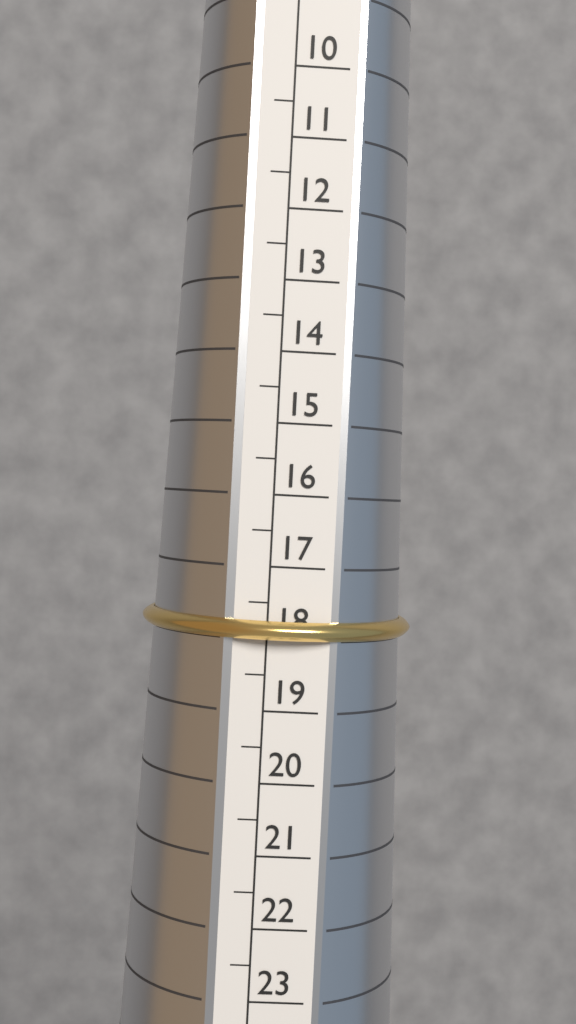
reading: 18.0 (no unit)
